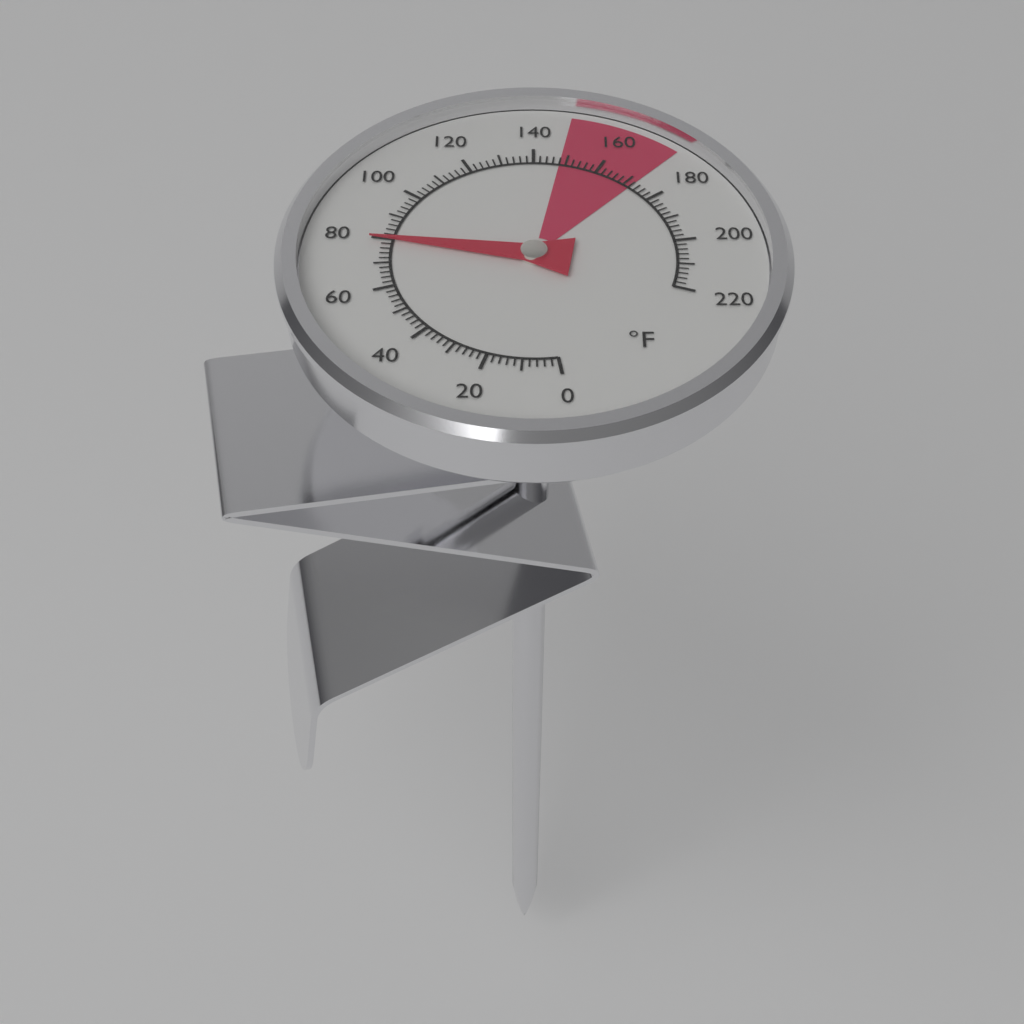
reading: 80 °F
